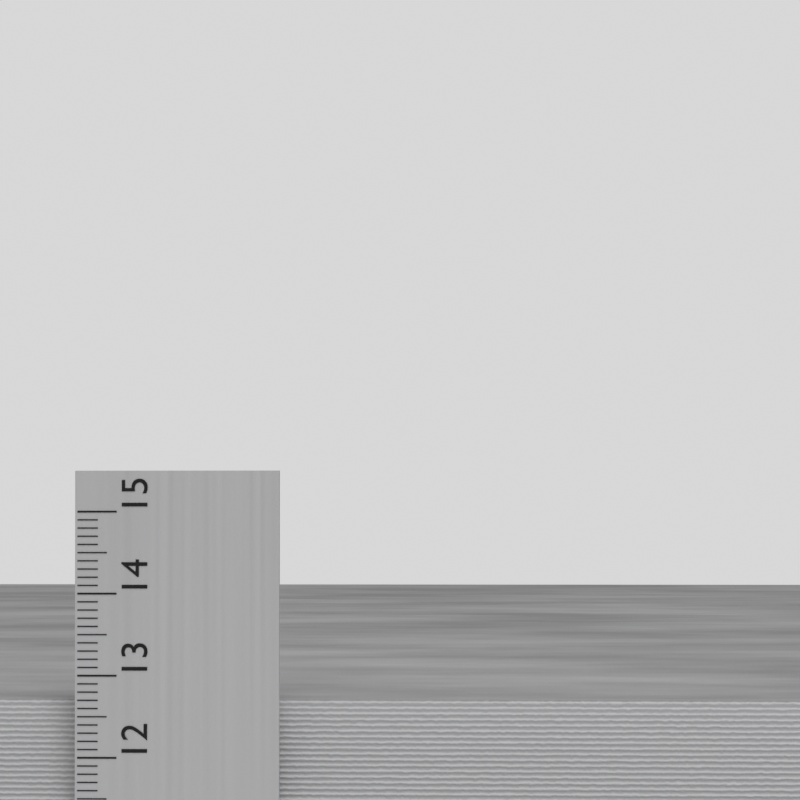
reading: 12.7 cm
